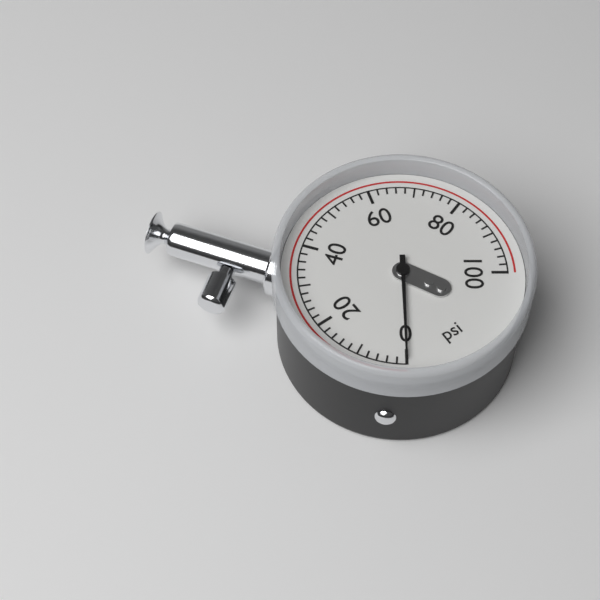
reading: 0 psi
